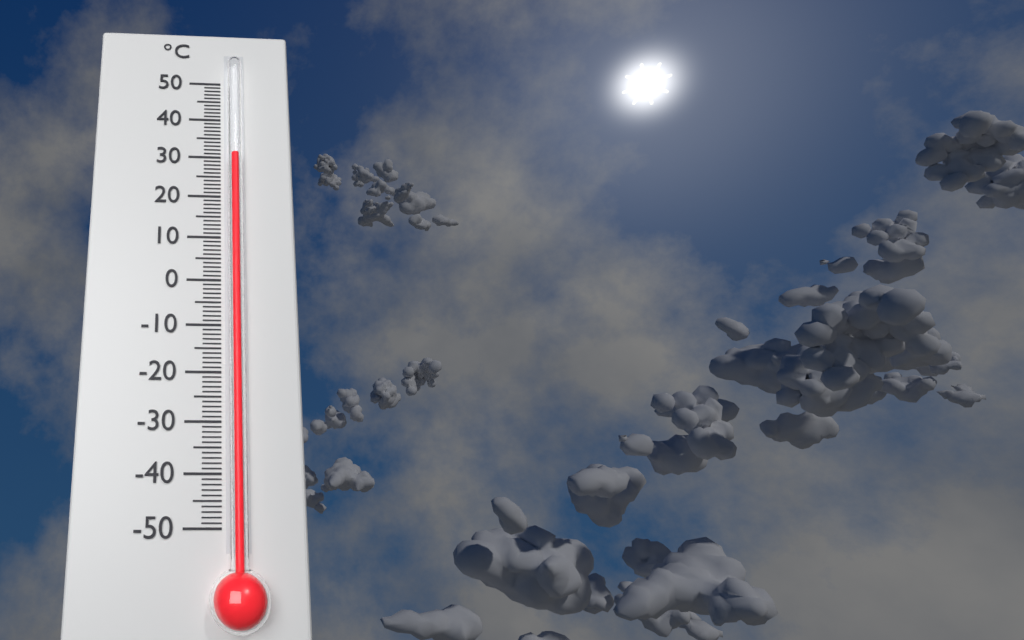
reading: 30 °C
